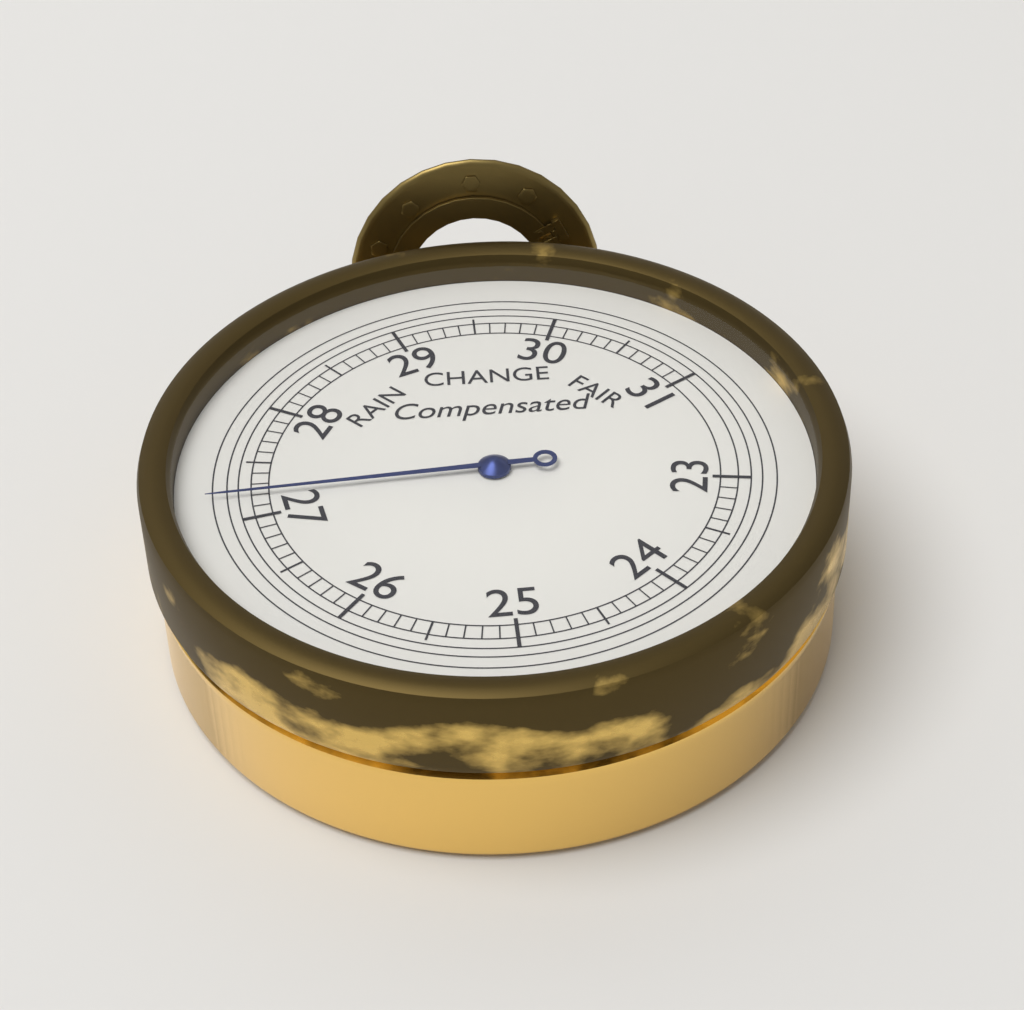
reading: 27.2 inHg
